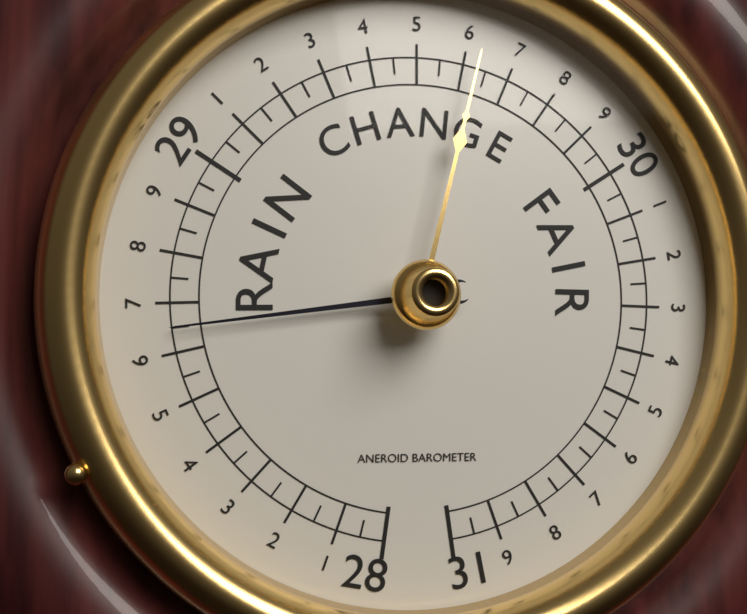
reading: 28.65 (no unit)
